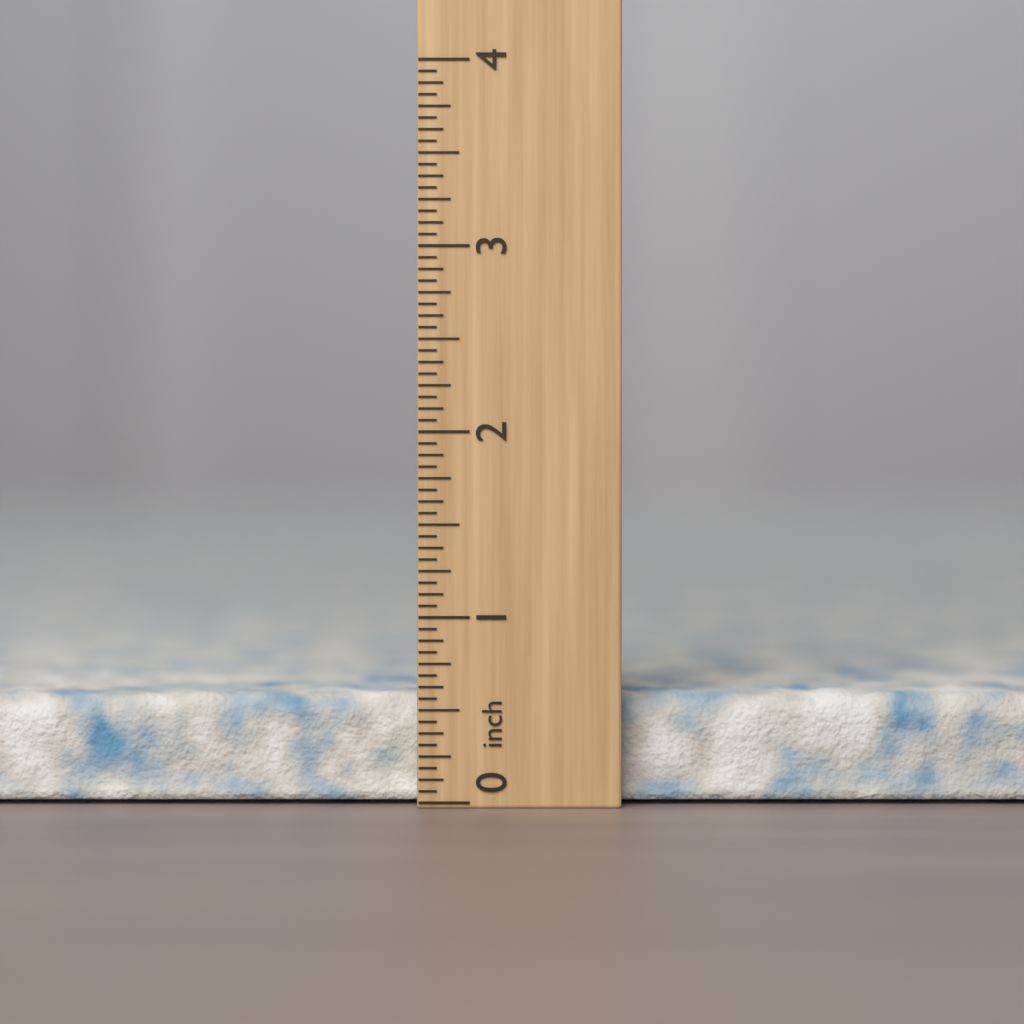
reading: 0.6000 inch
